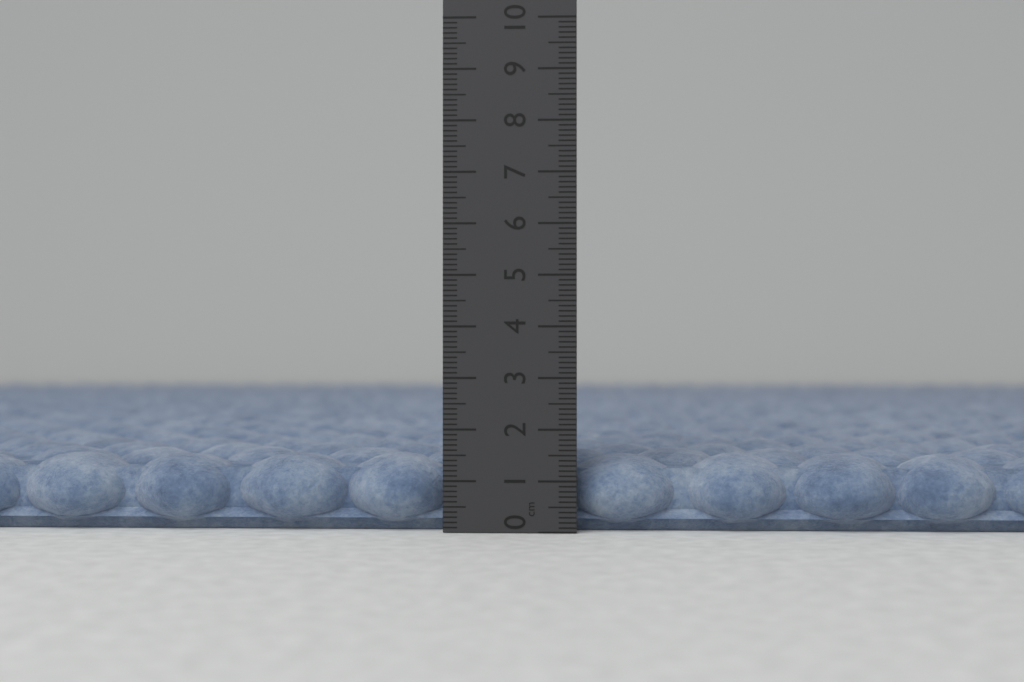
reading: 1.5 cm
